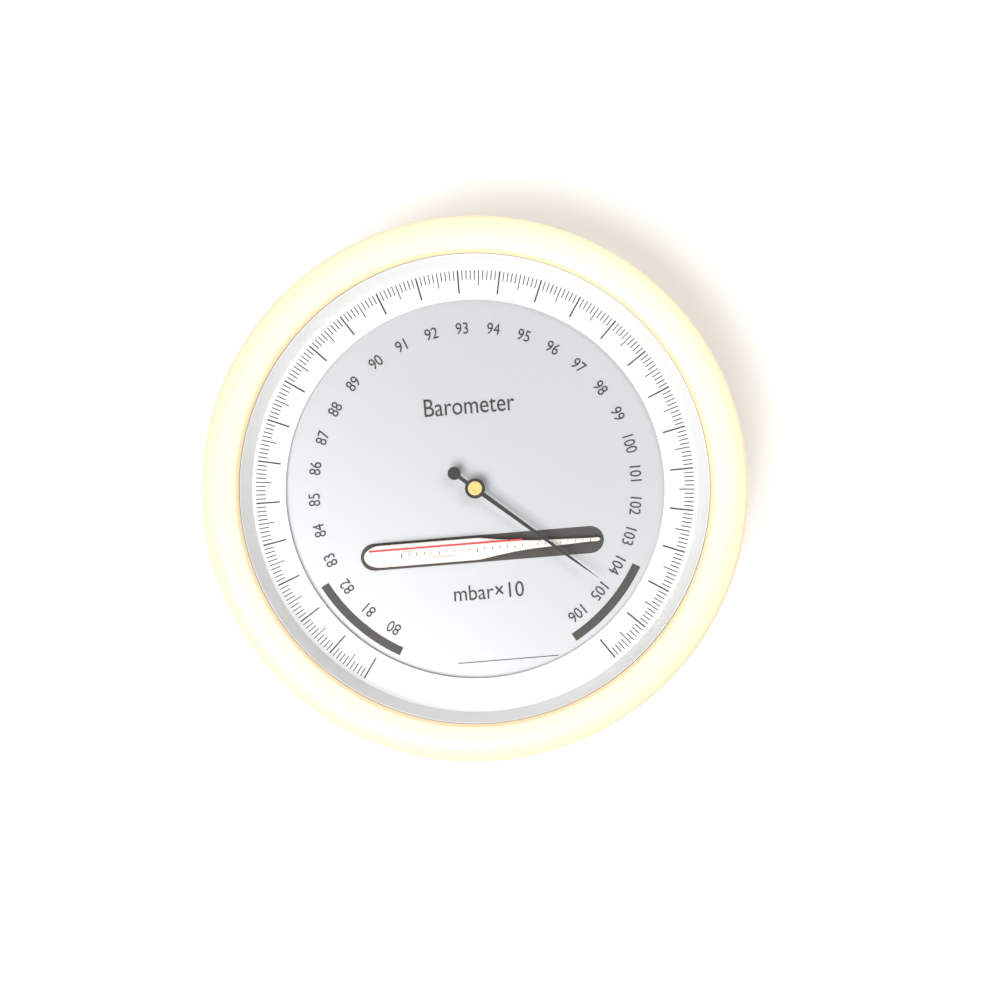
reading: 104.7 mbar×10
